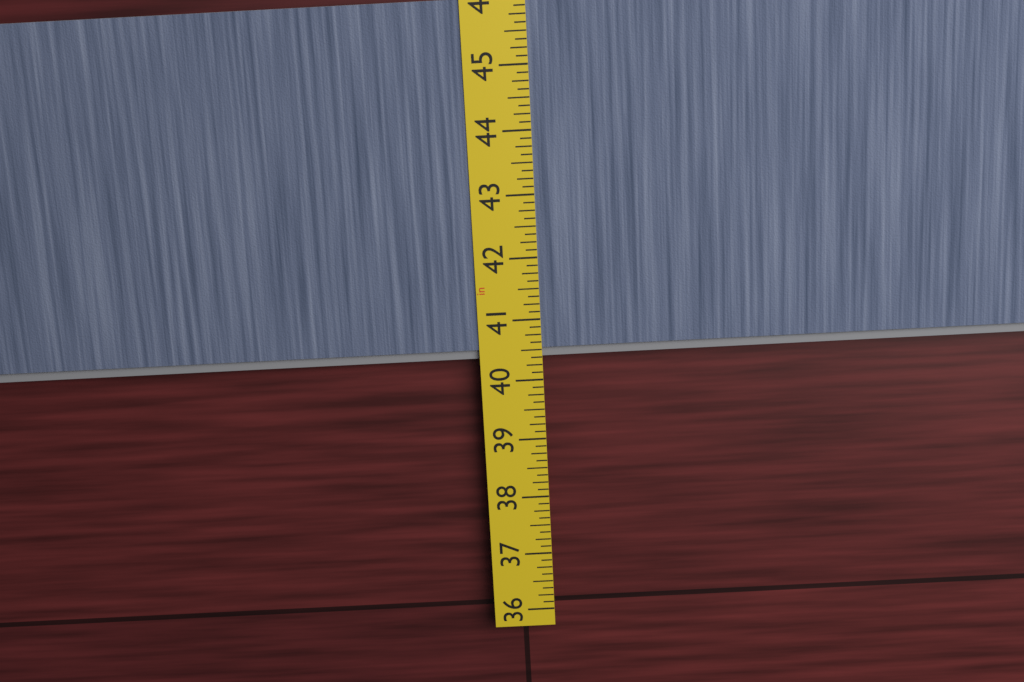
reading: 40.375 in
